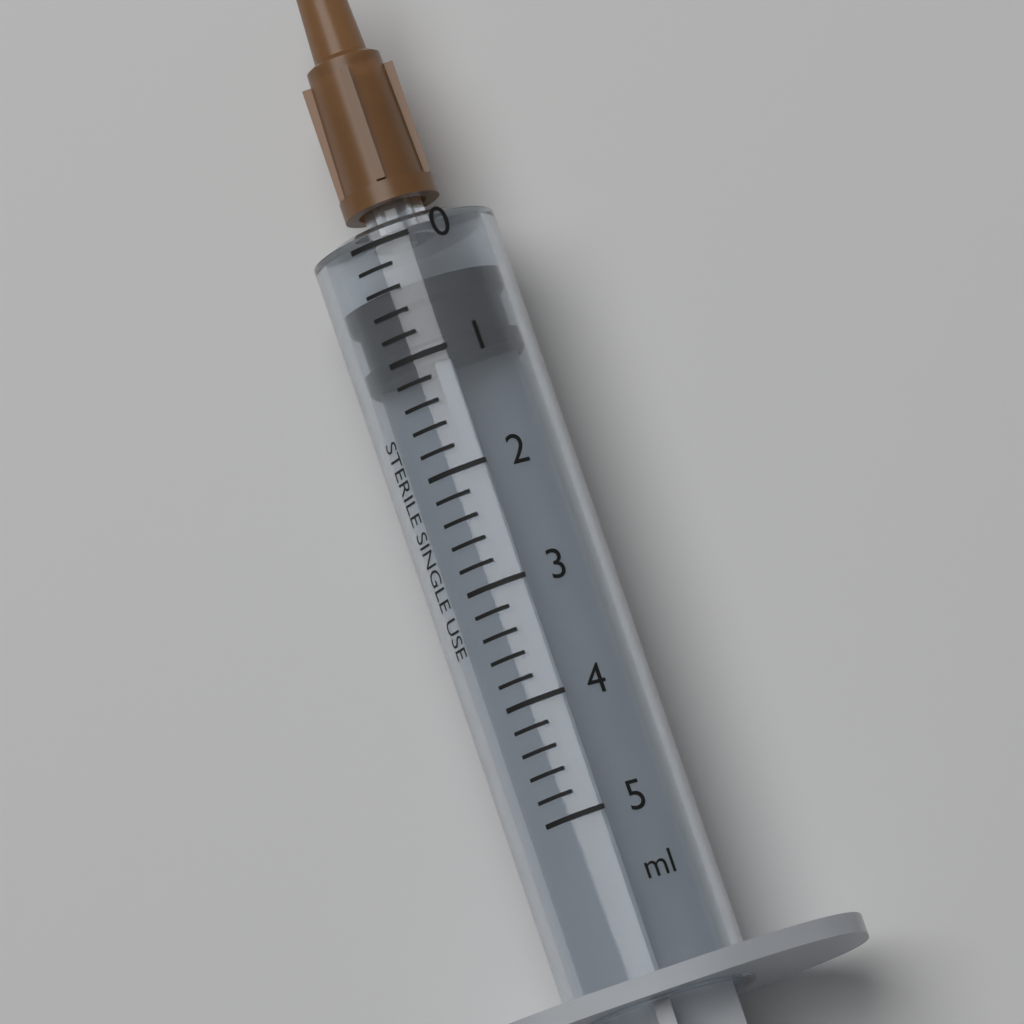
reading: 0.4 ml
